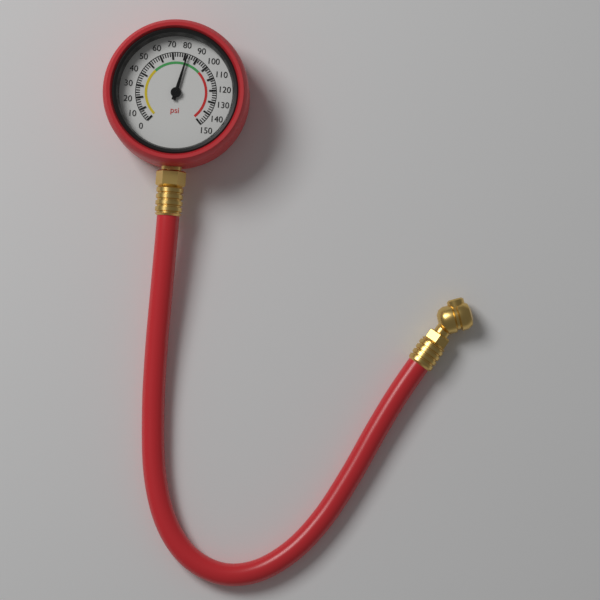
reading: 82 psi
